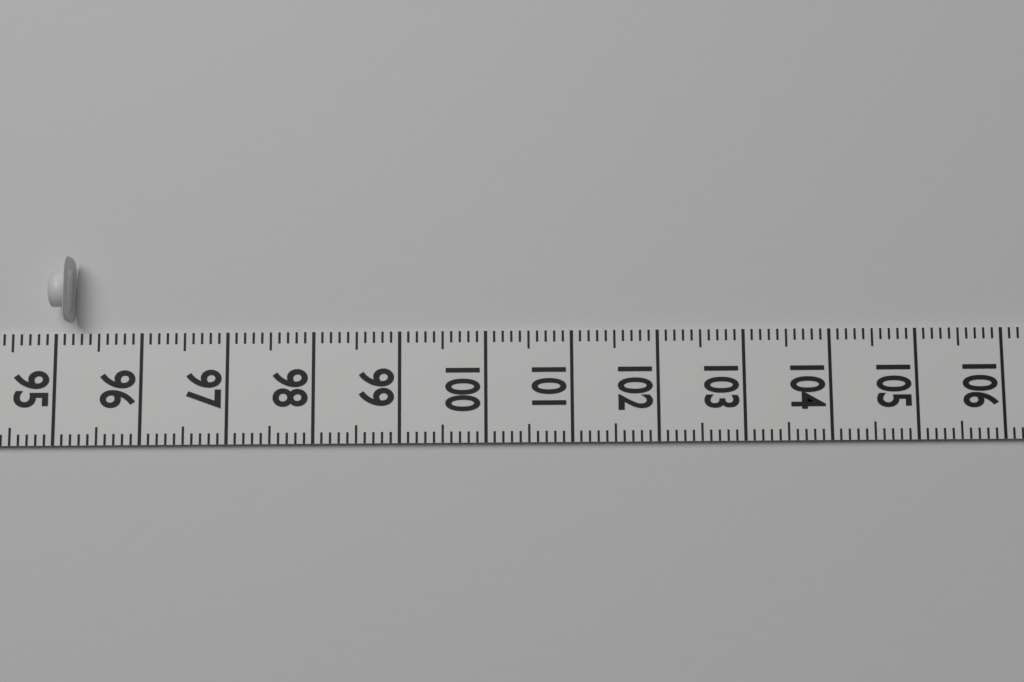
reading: 95.2 (no unit)
